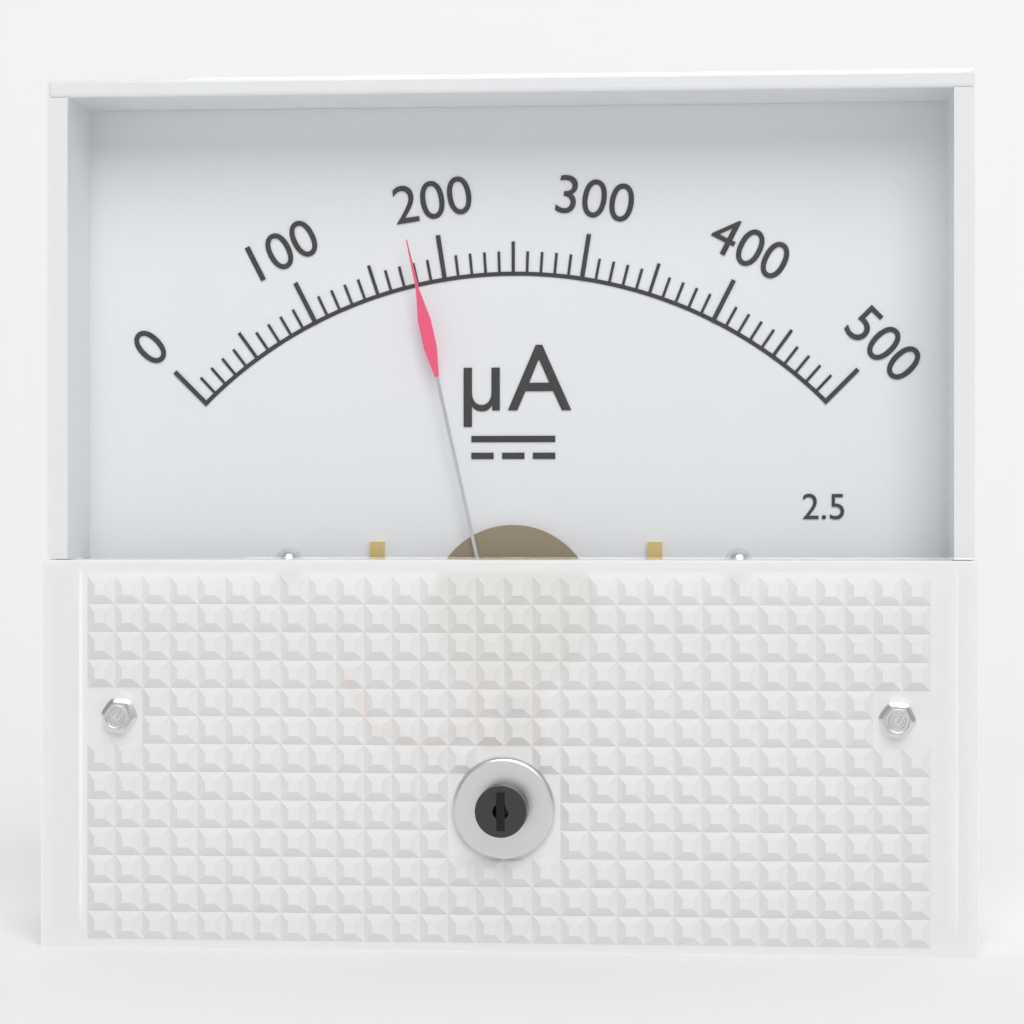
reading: 180 µA
